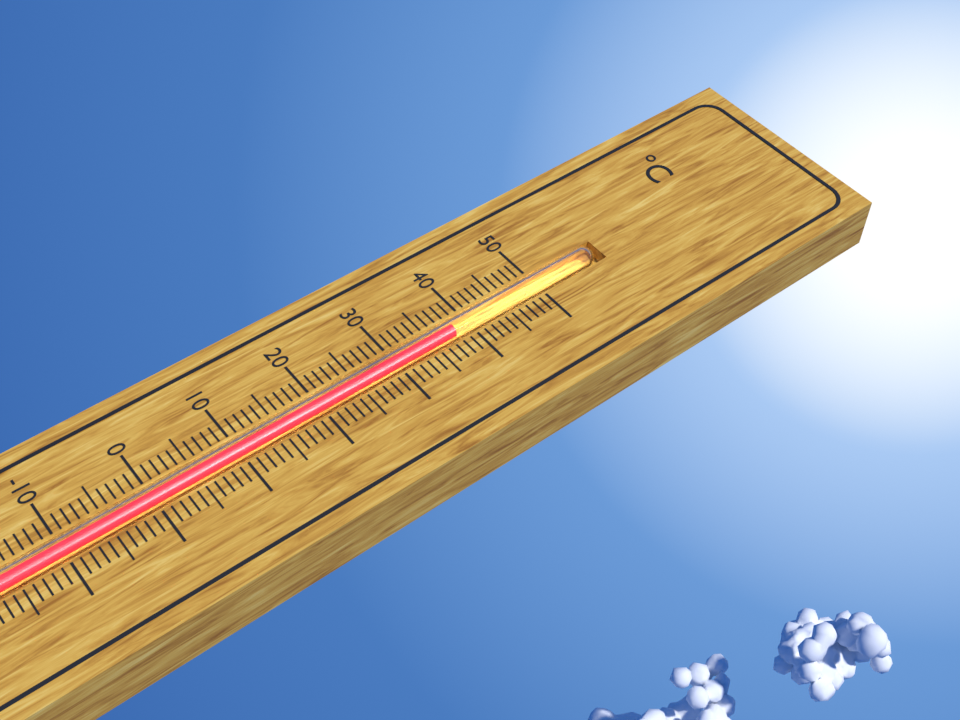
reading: 38 °C
